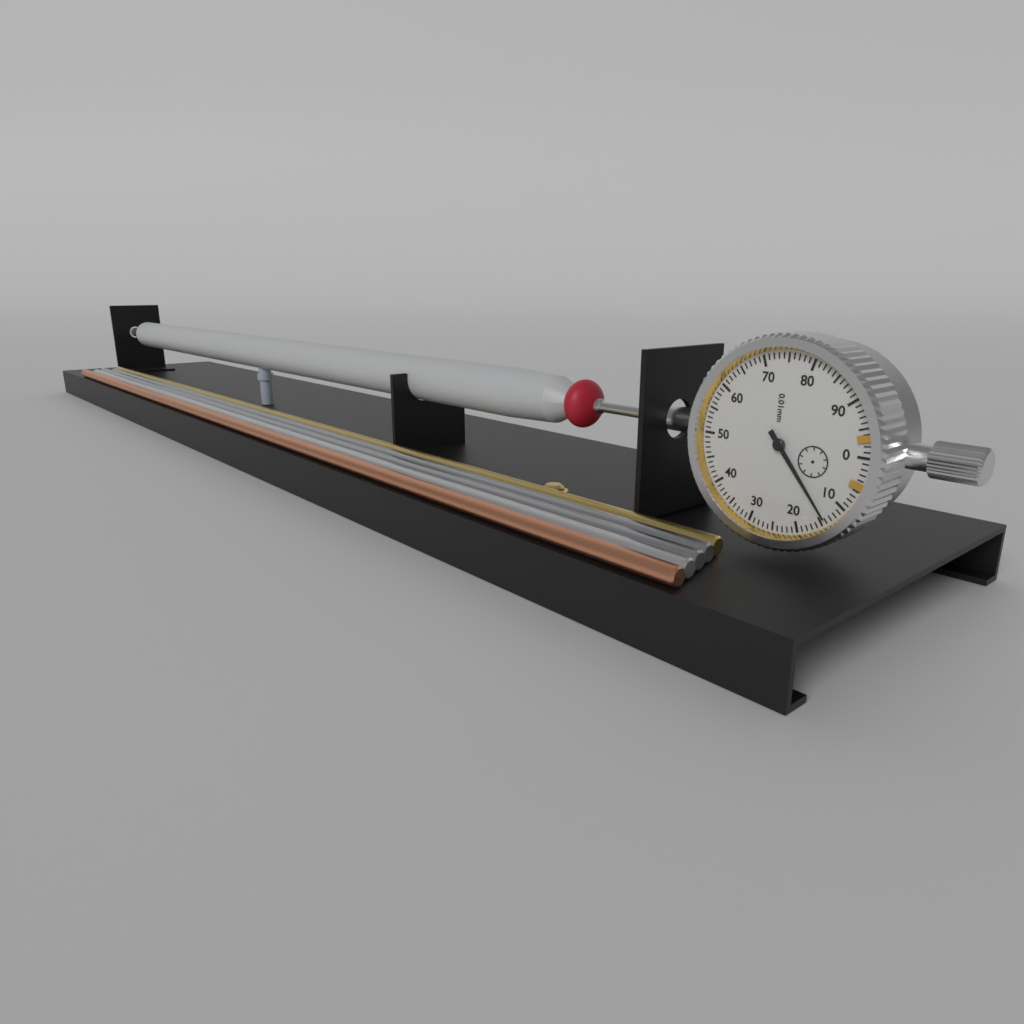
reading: 0.14 mm
